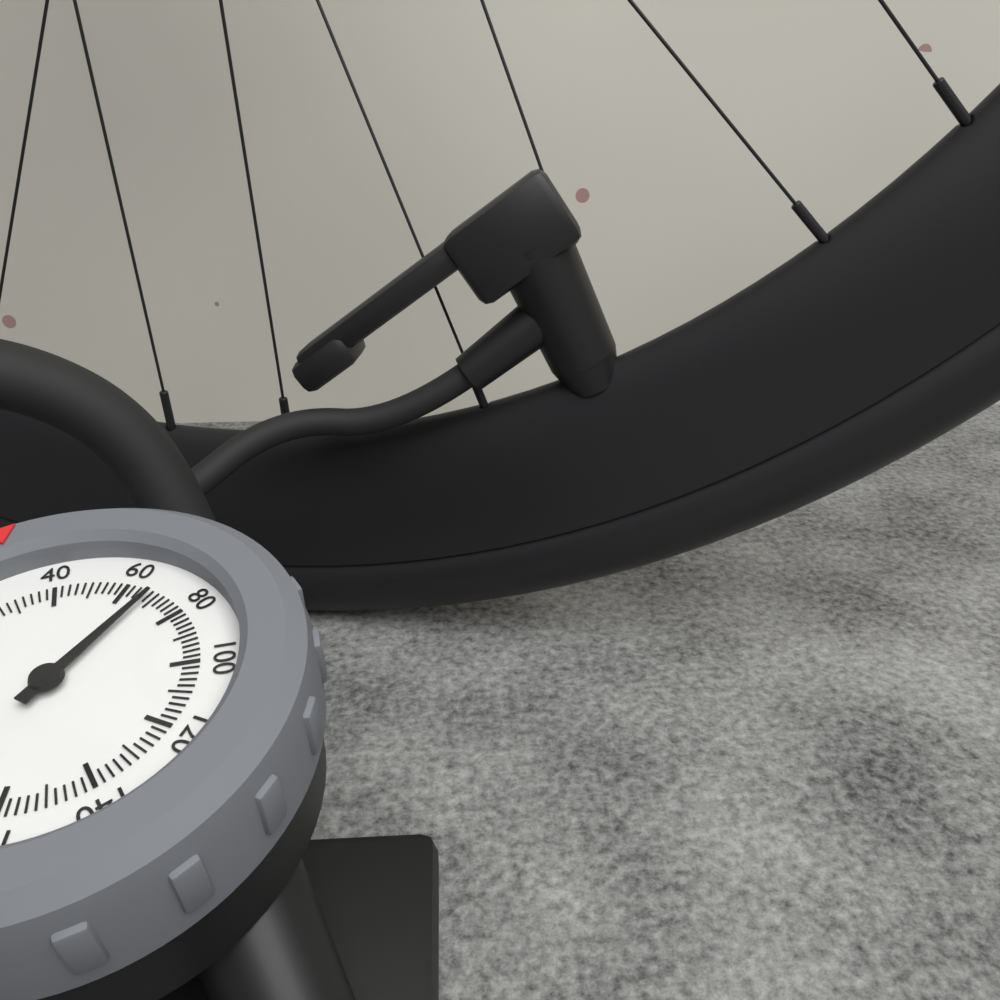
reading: 68 psi
